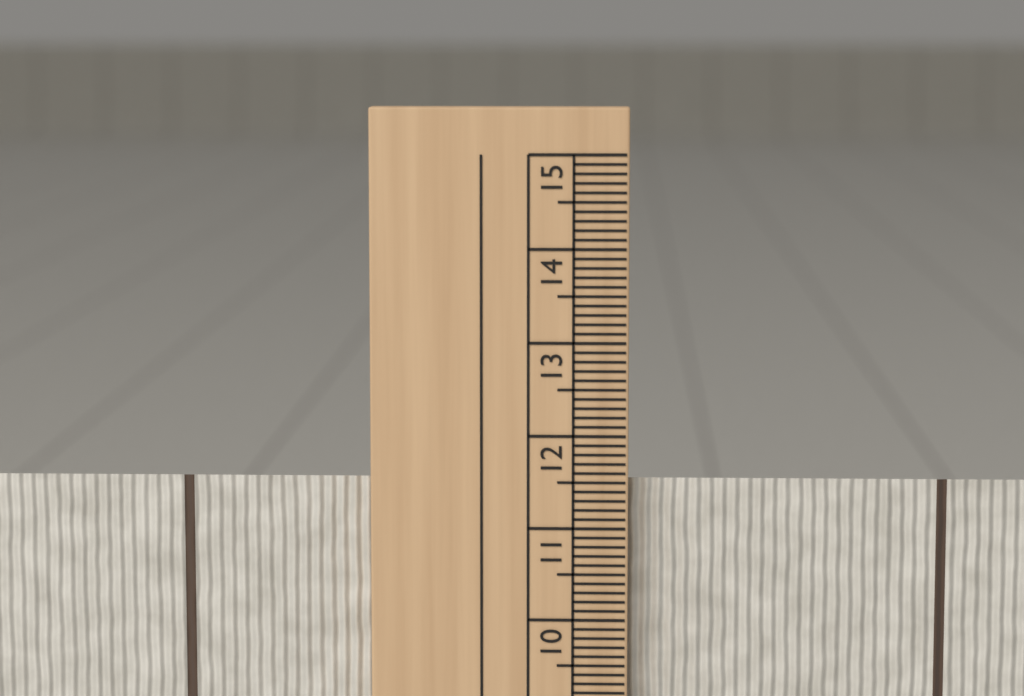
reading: 11.5 cm
